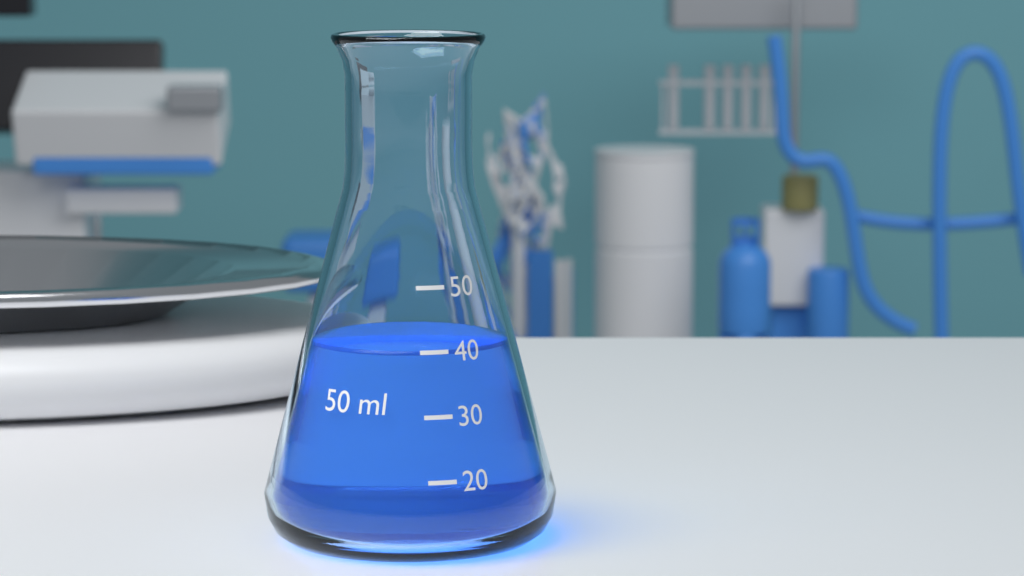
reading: 40 ml
